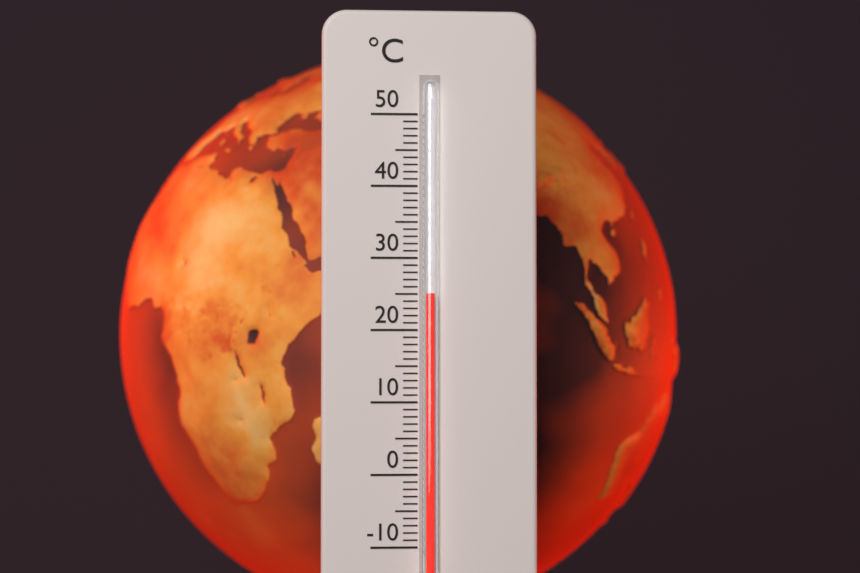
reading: 25 °C
